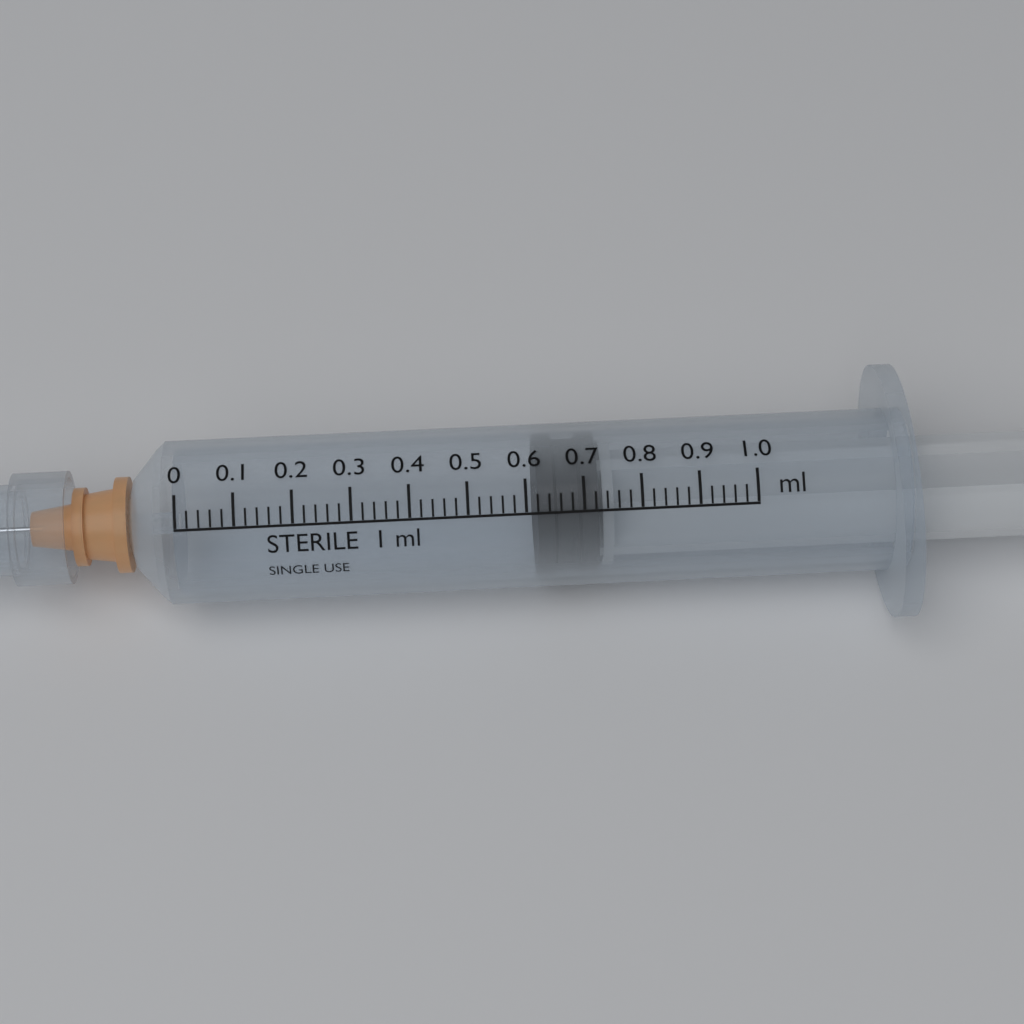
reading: 0.62 ml
